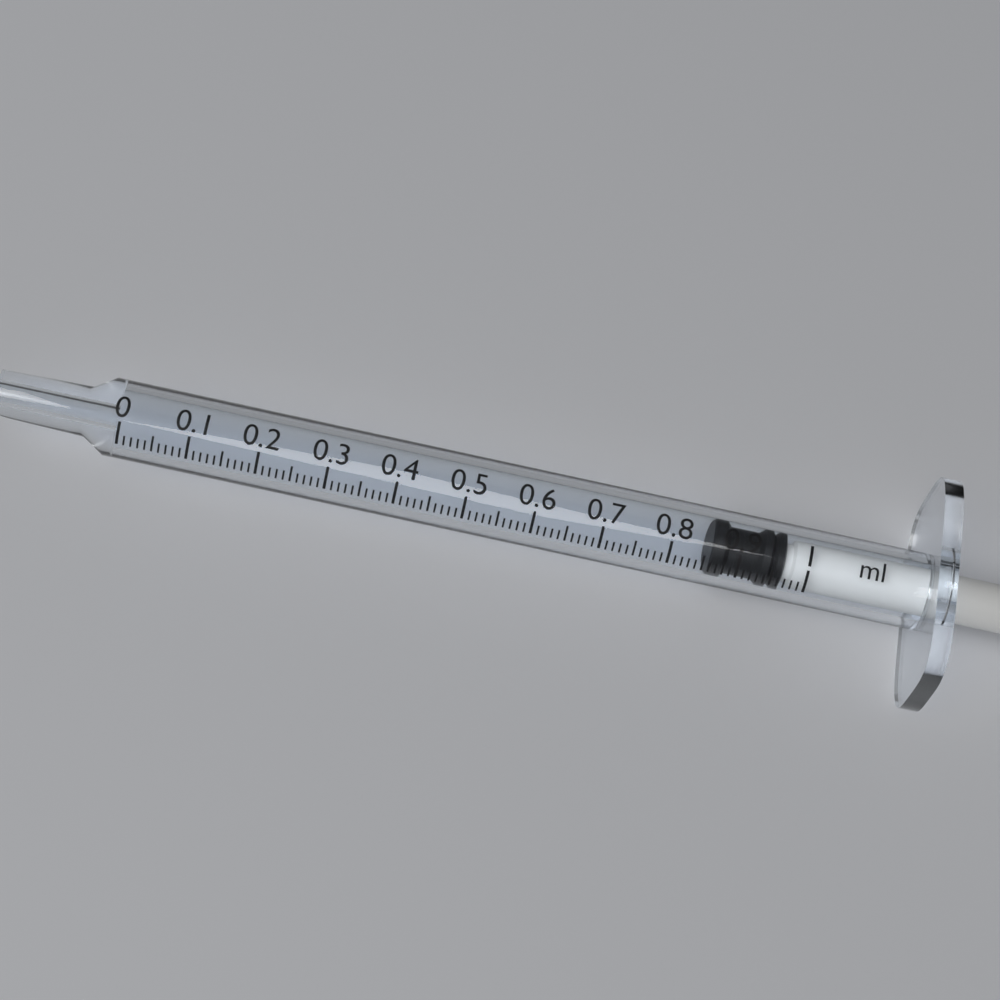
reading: 0.86 ml
